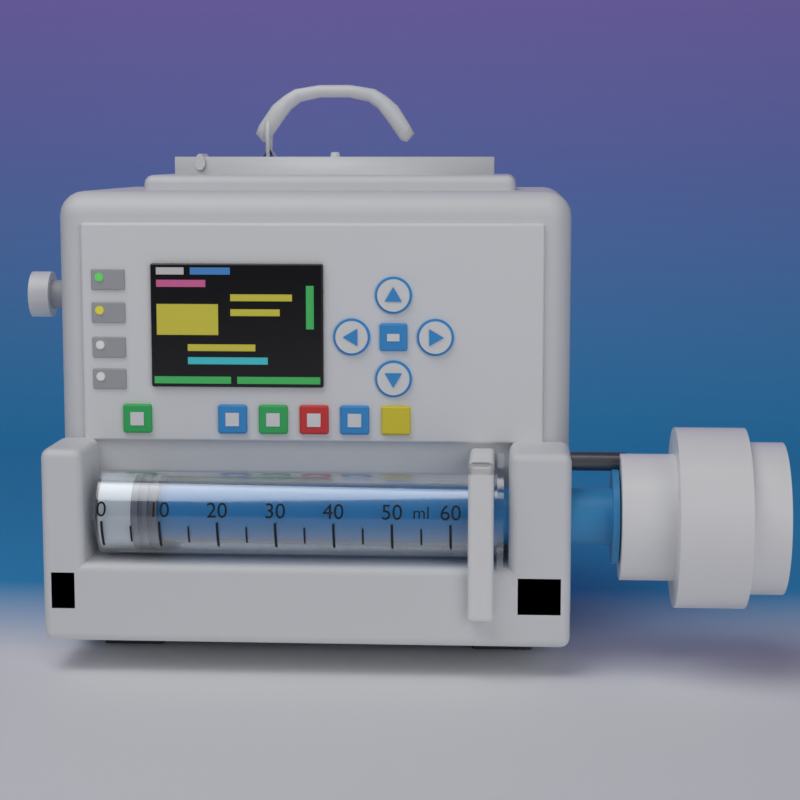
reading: 5 ml
